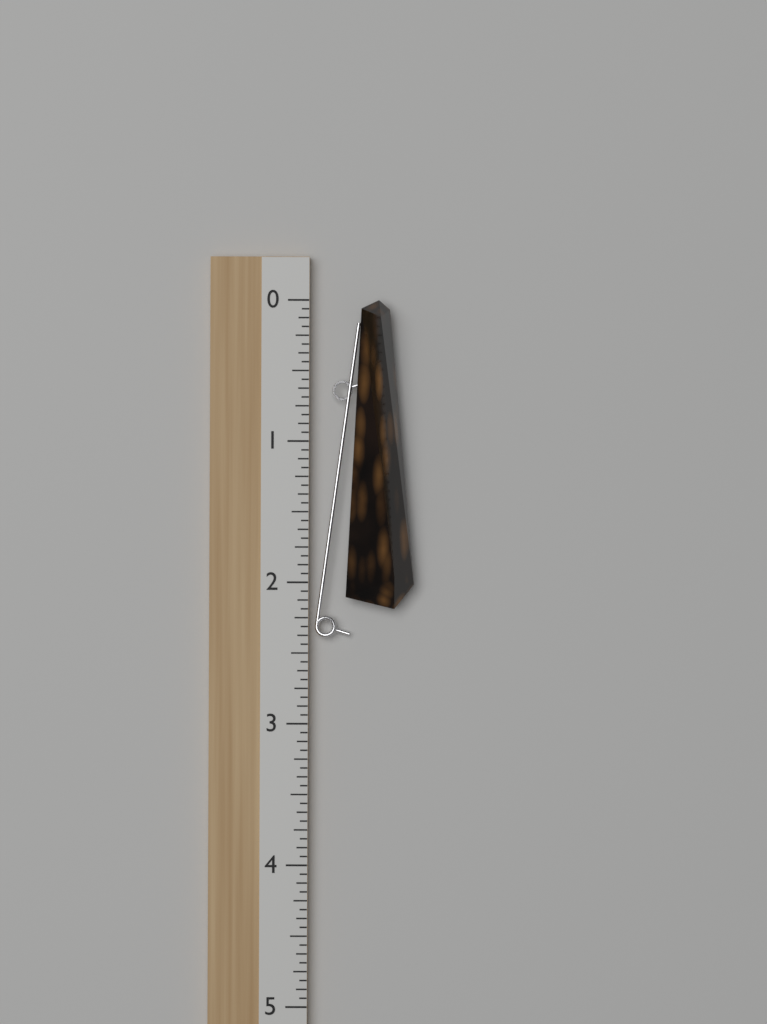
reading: 2.1875 (no unit)
